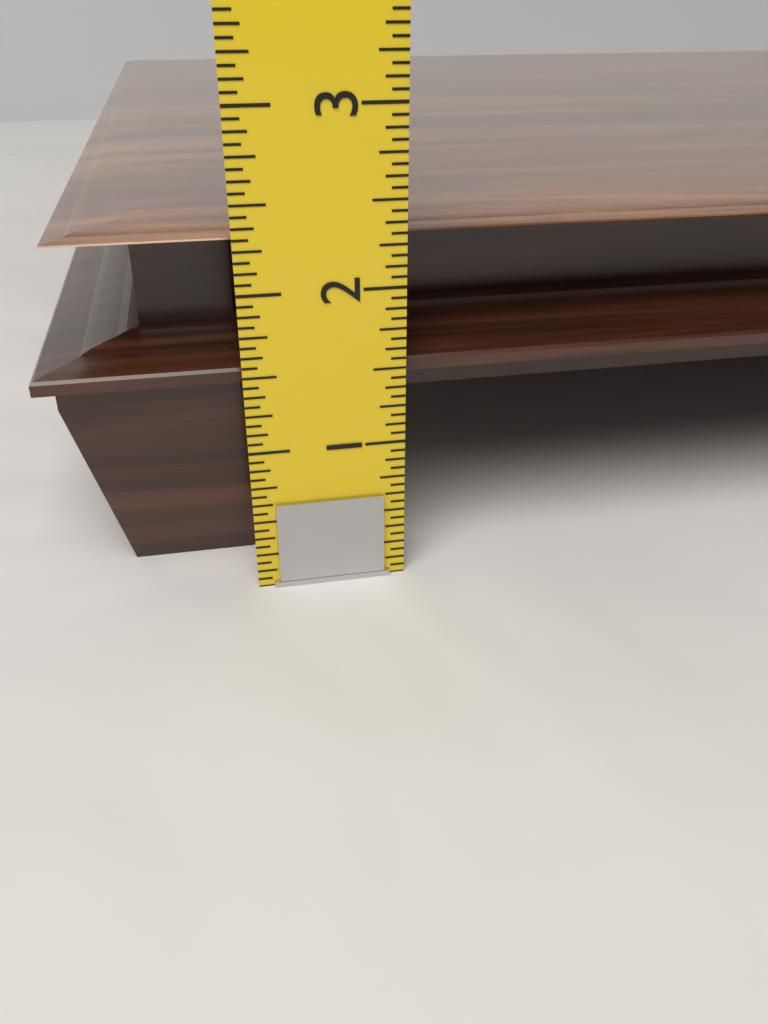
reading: 2.3125 in
